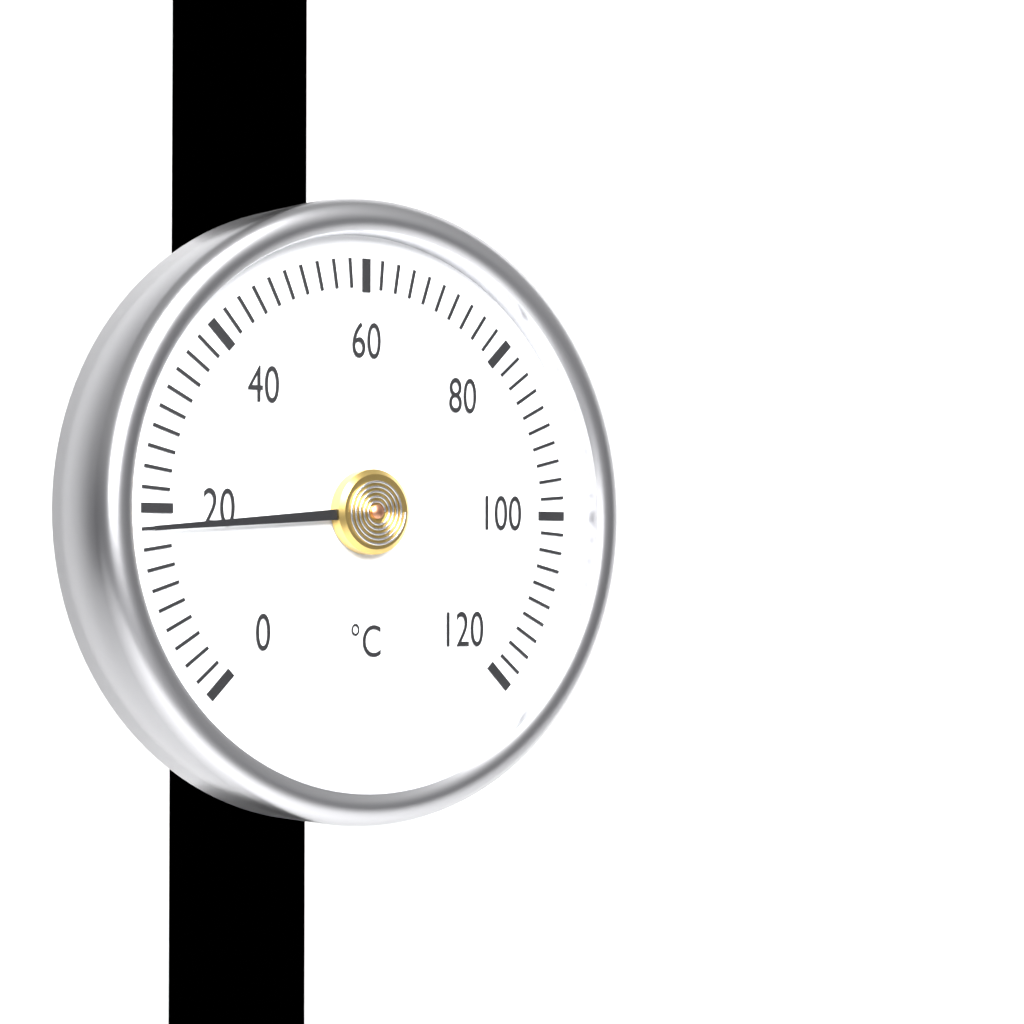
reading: 18 °C
